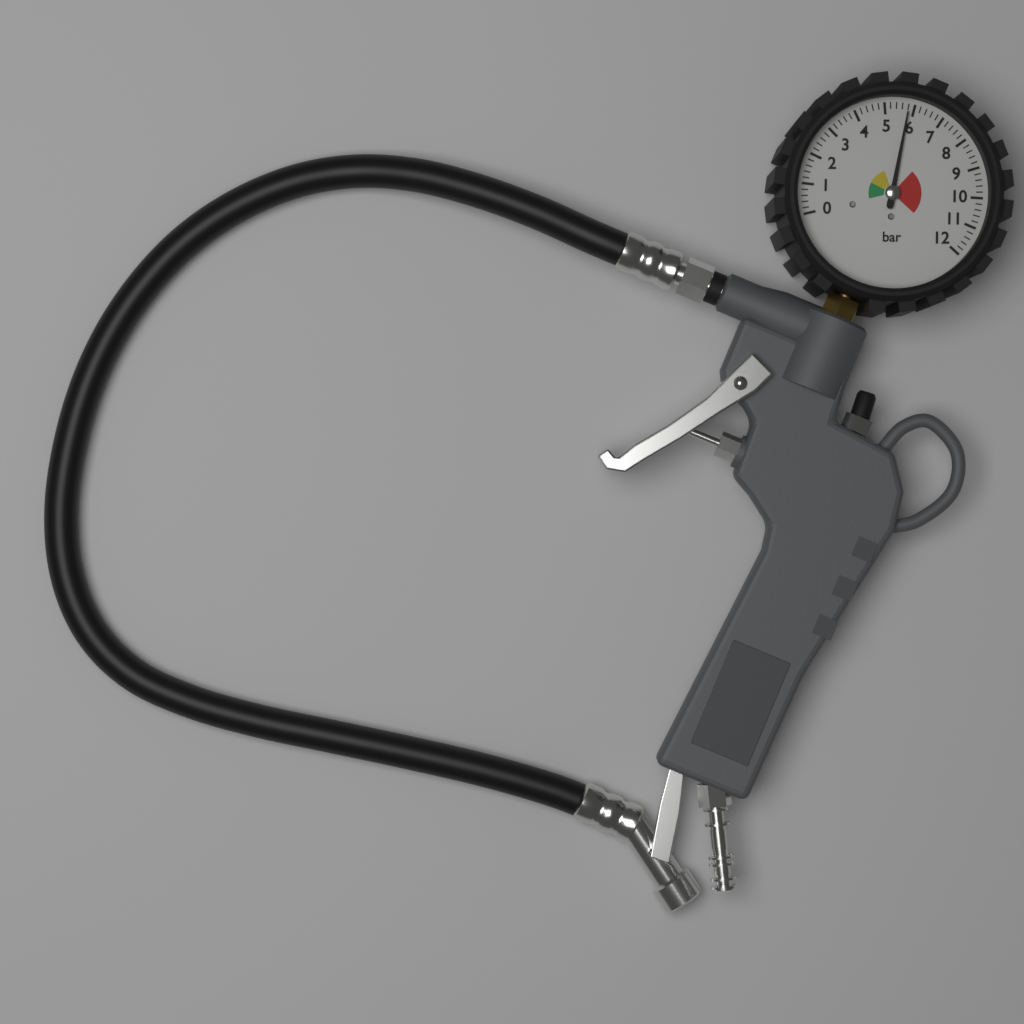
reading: 5.8 bar
